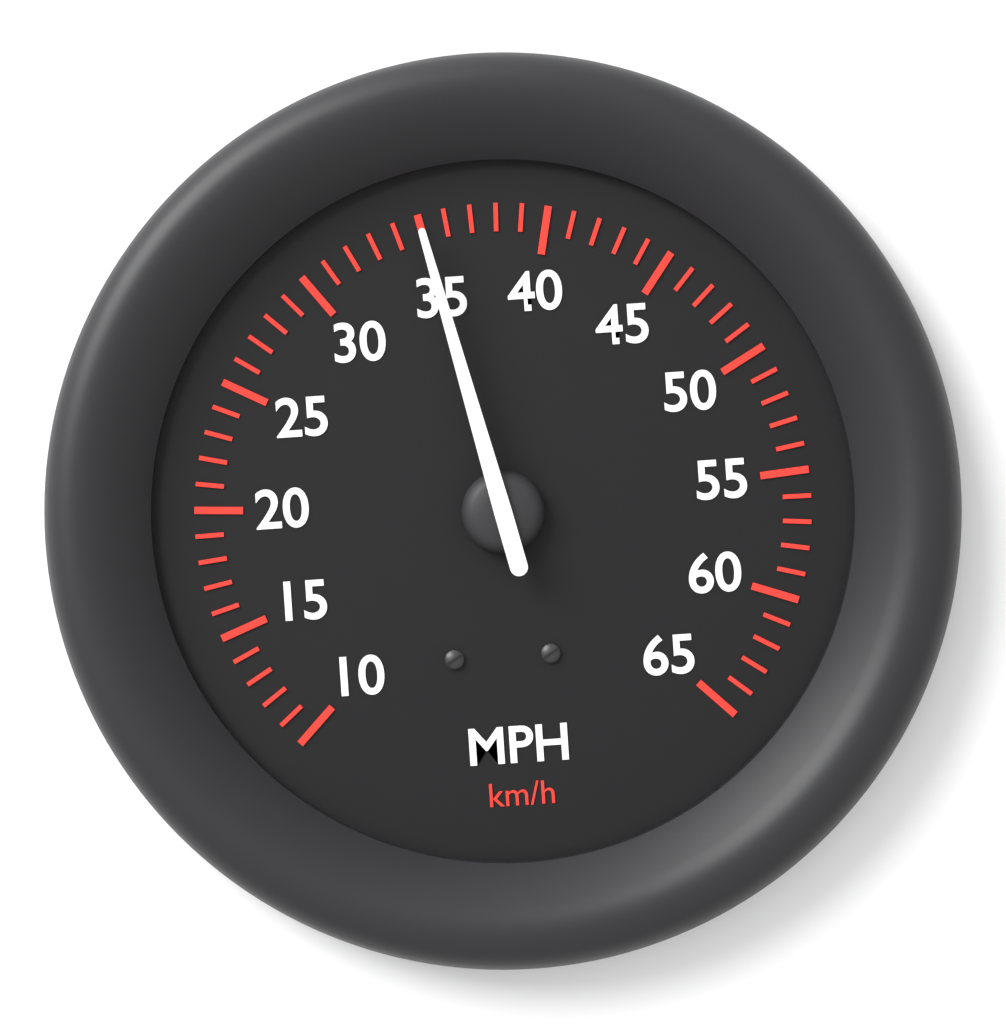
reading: 35 mph
